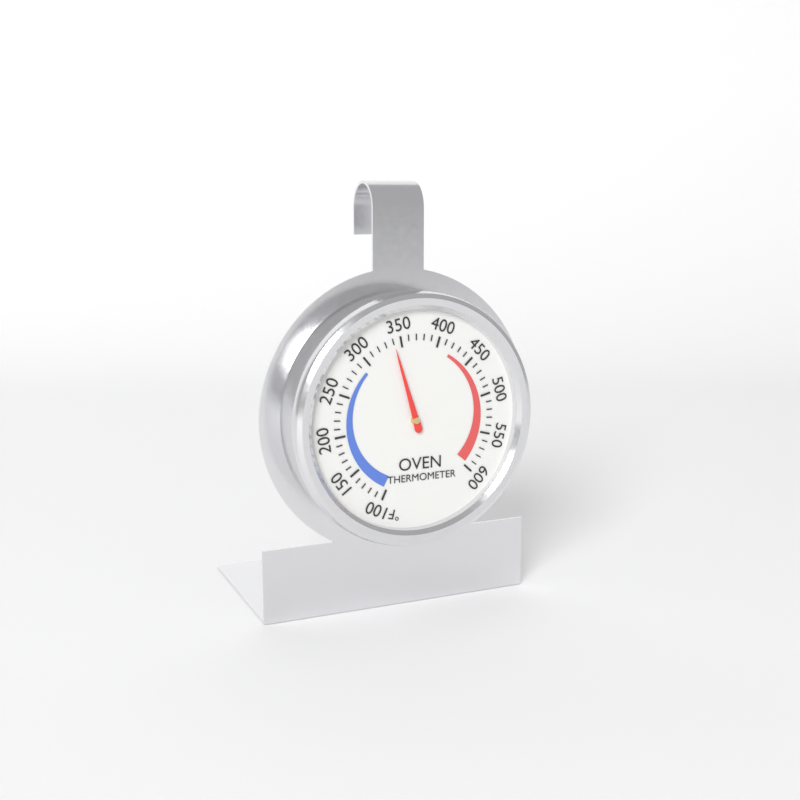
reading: 340 °F
